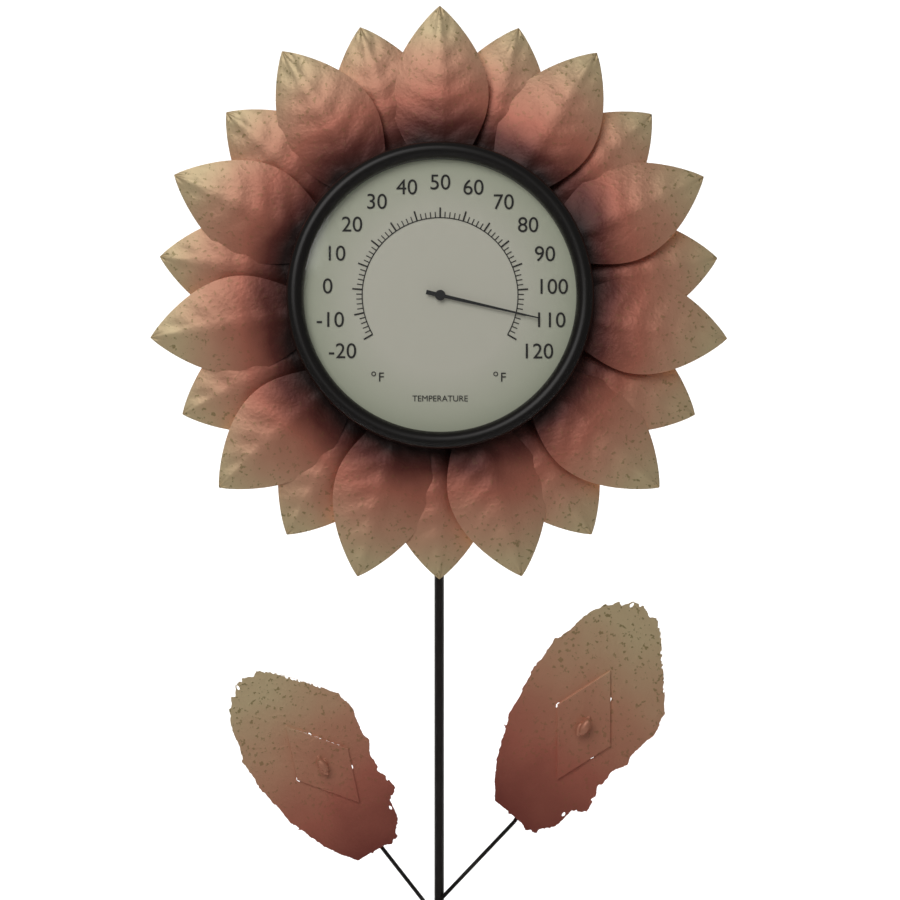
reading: 110 °F
